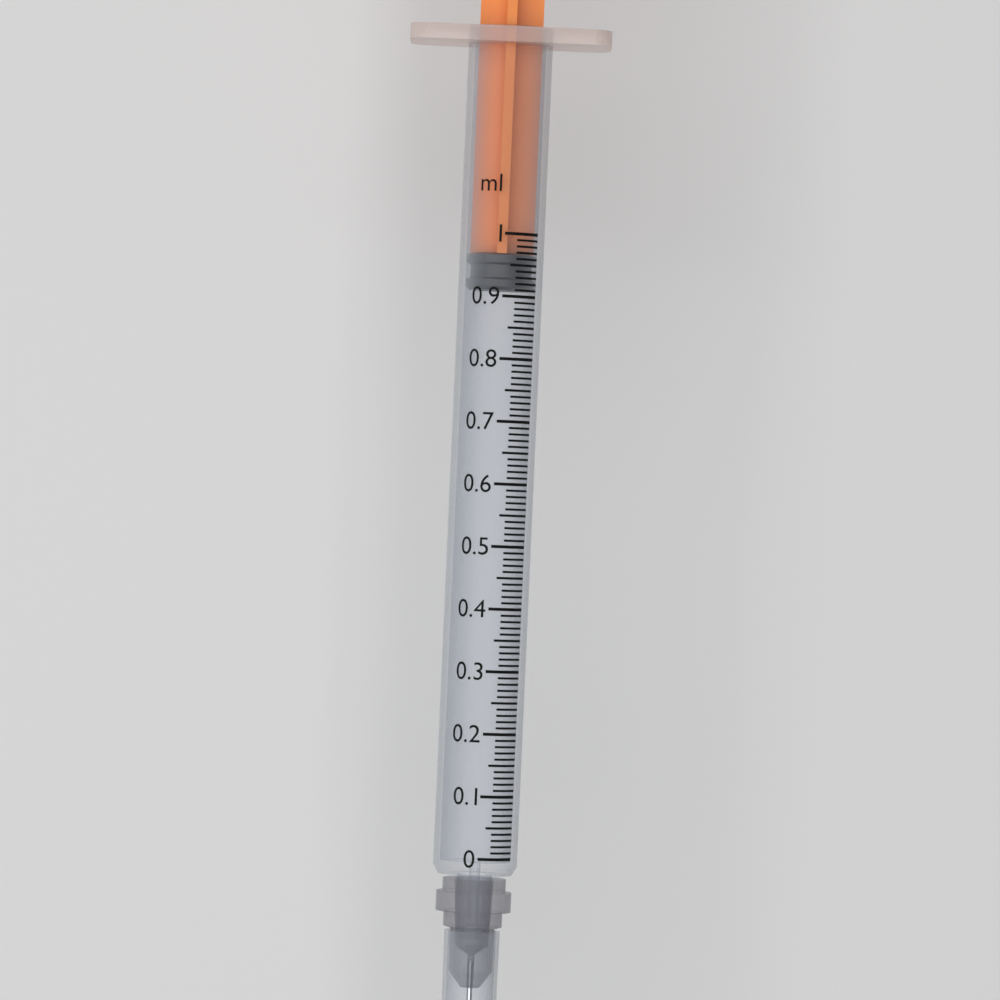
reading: 0.91 ml
